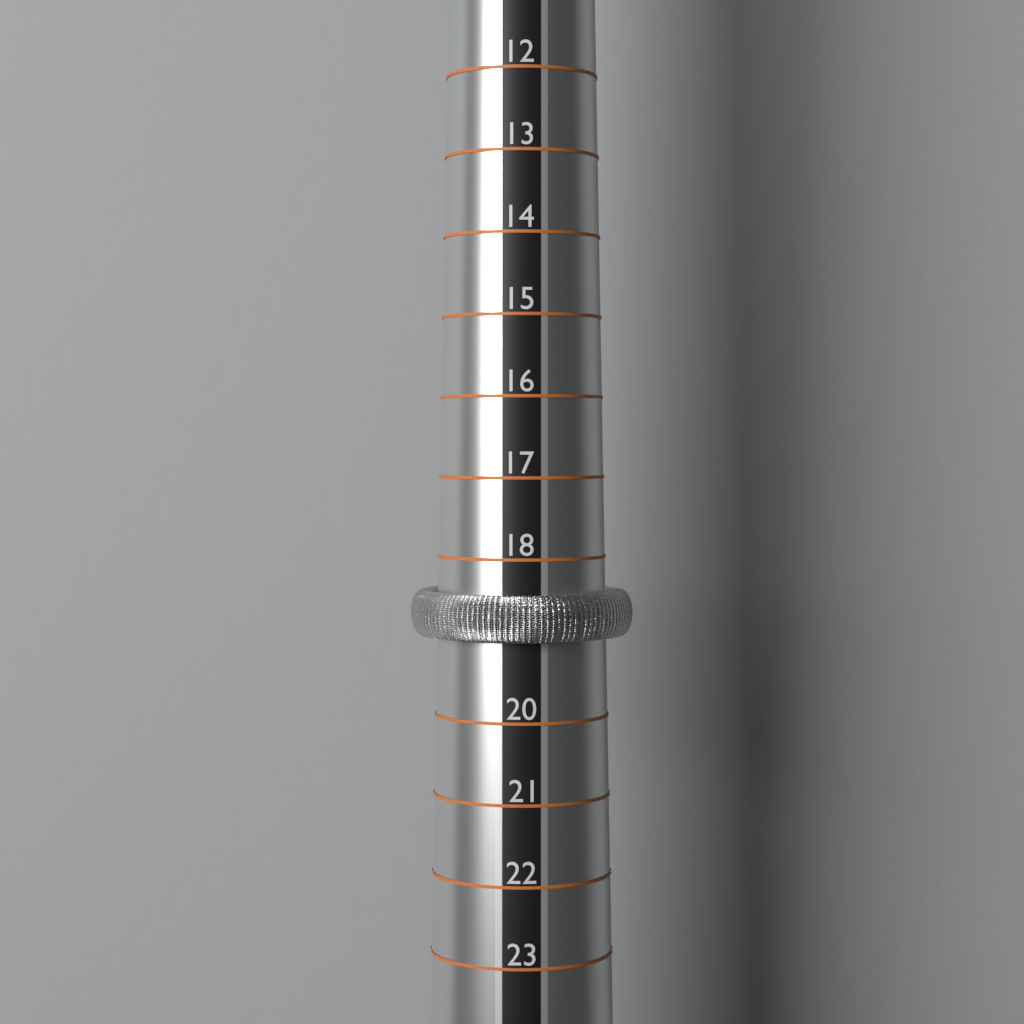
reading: 19 (no unit)
